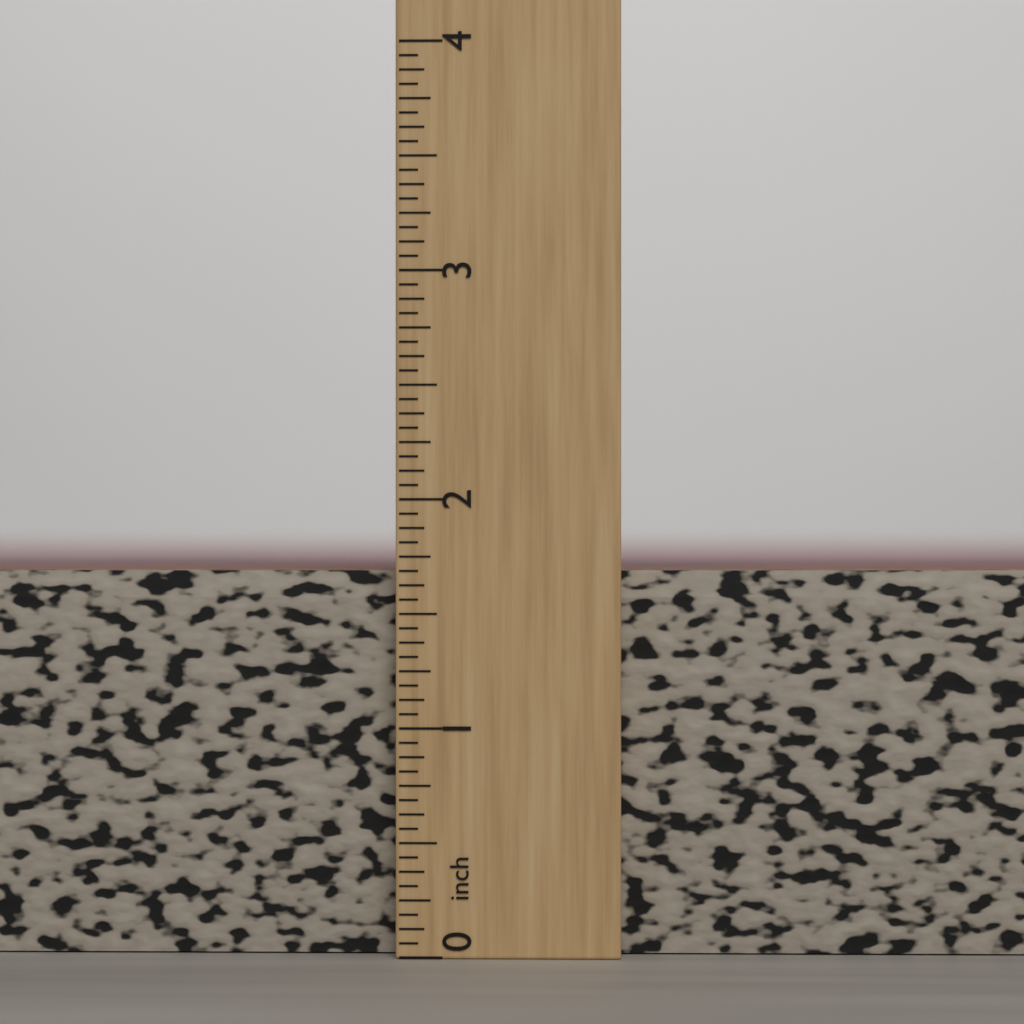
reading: 1.6875 inch
